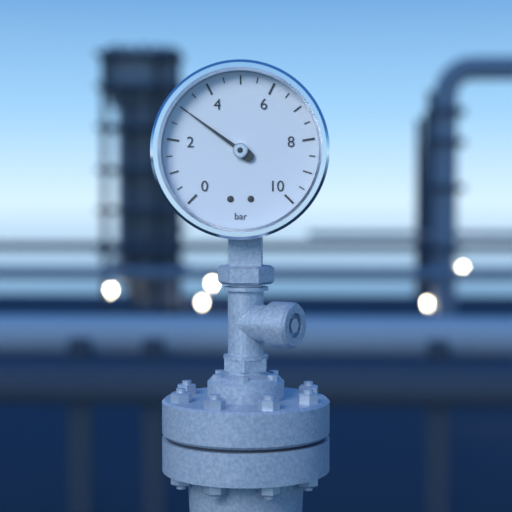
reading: 3.0 bar
